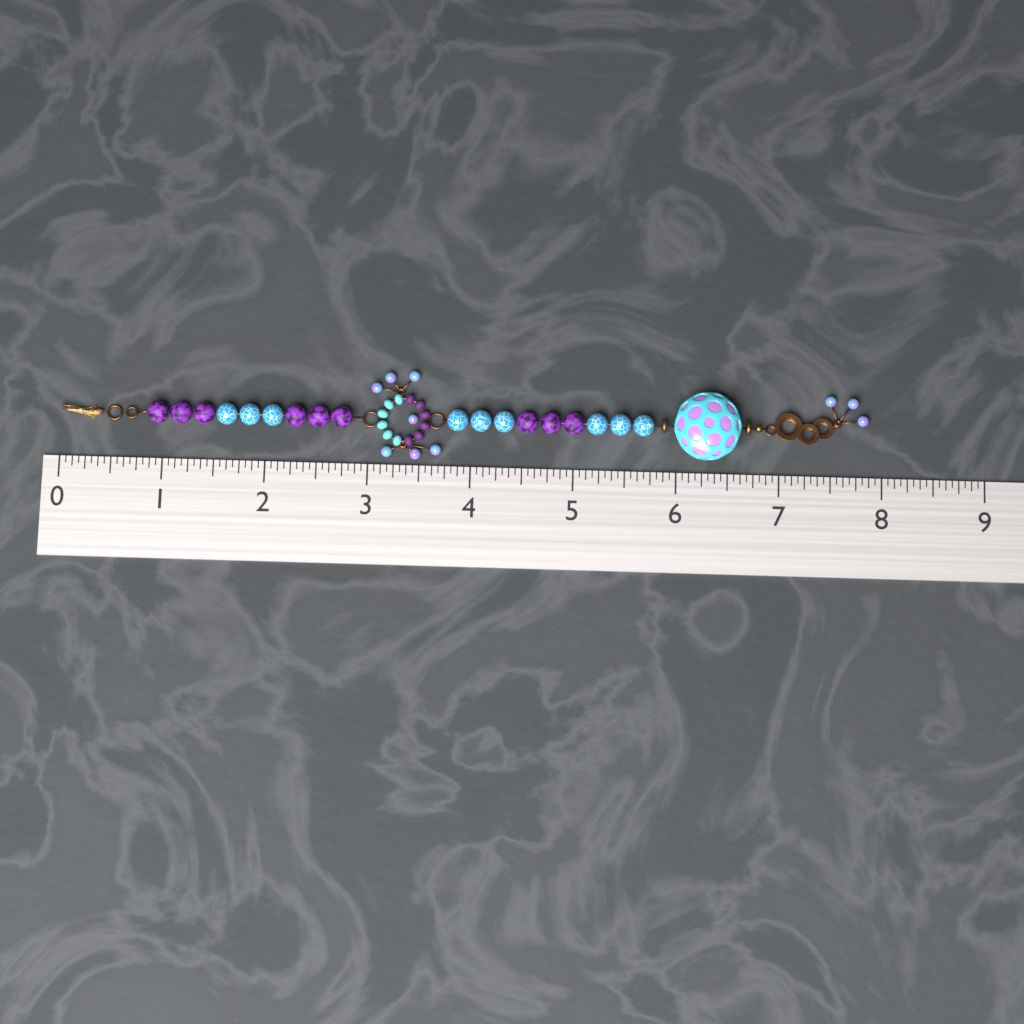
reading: 7.8750 (no unit)
